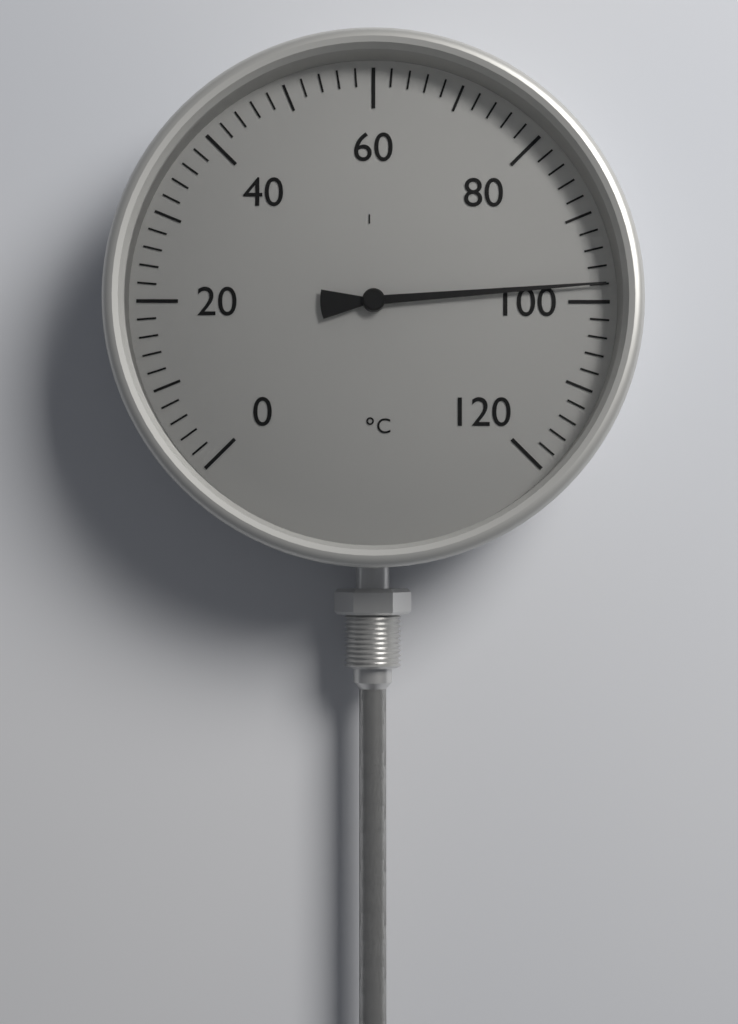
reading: 98 °C
